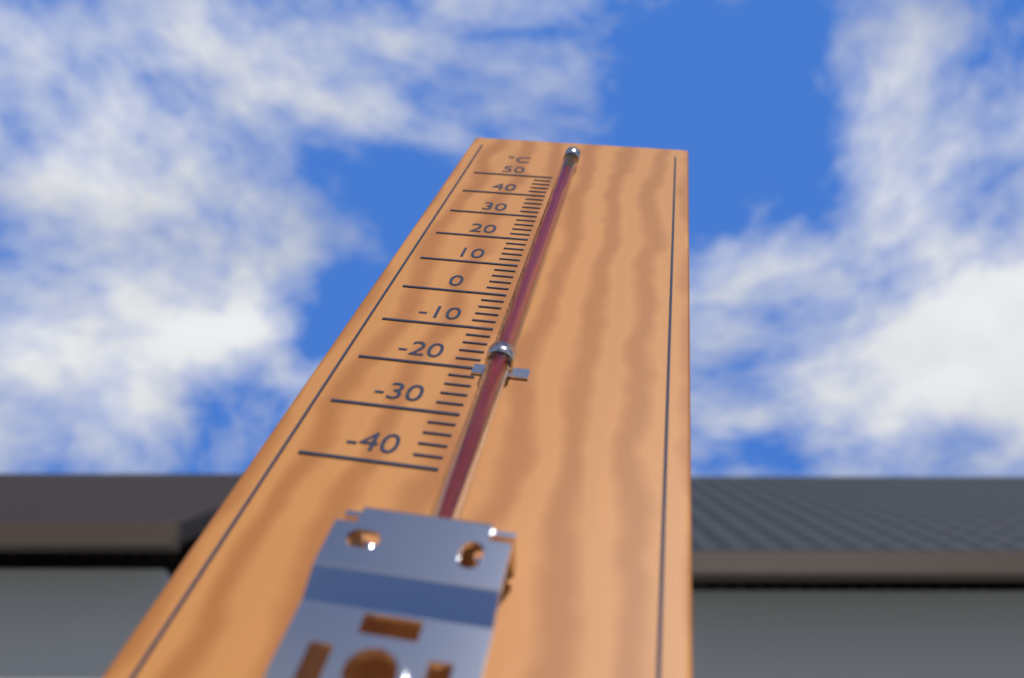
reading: 48 °C
